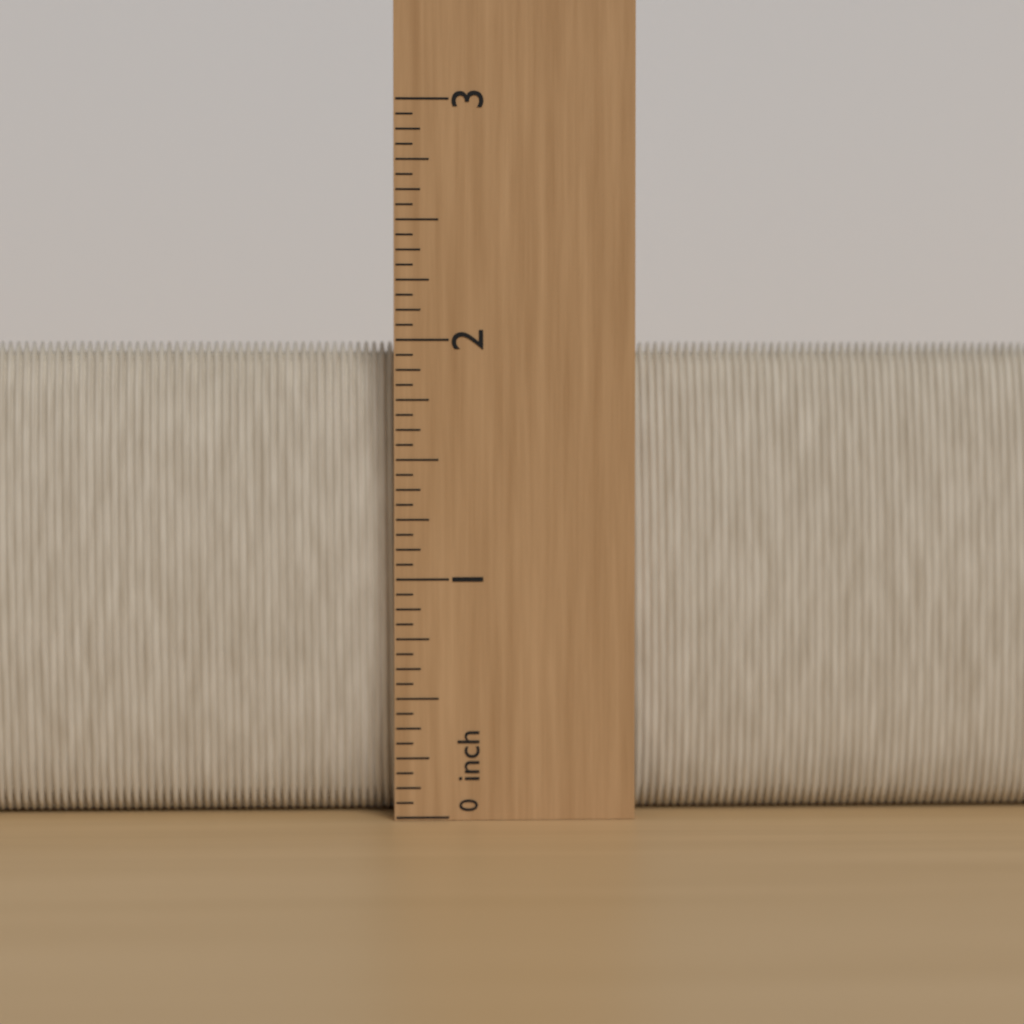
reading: 2.0000 inch
